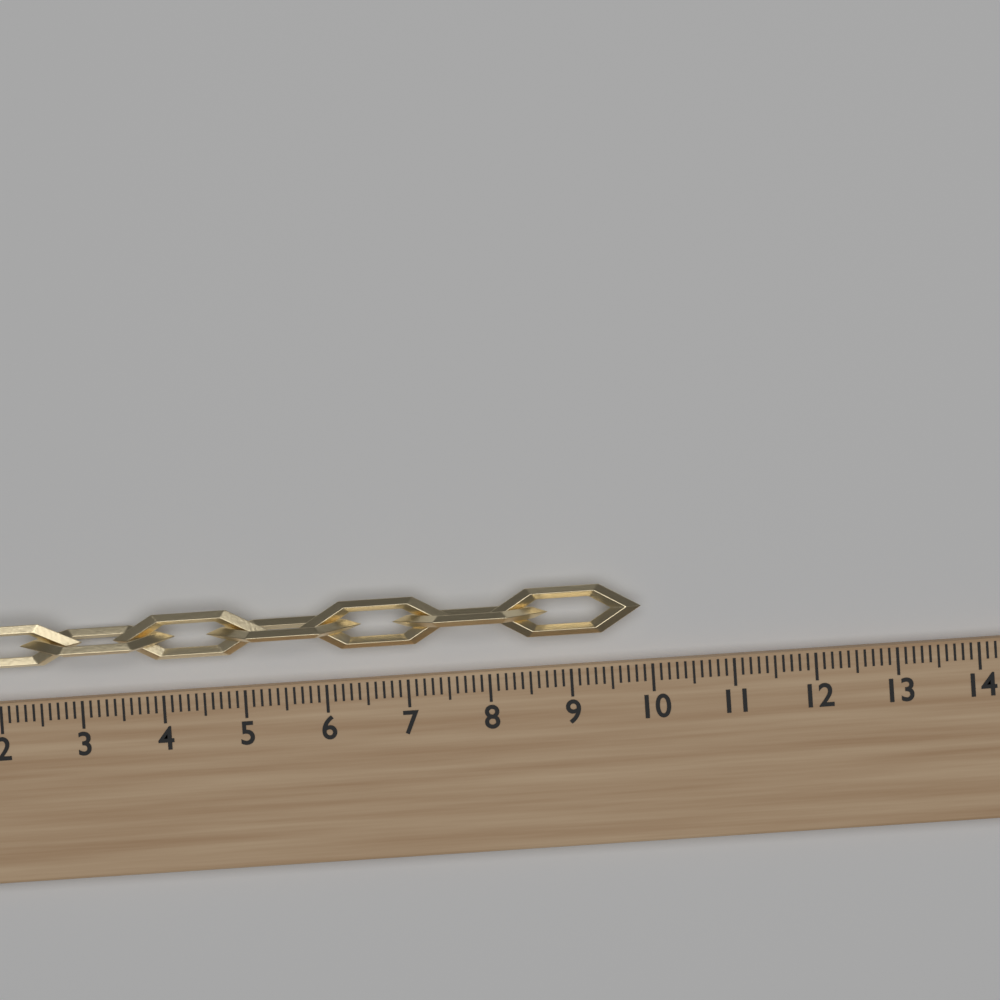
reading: 9.9 (no unit)
